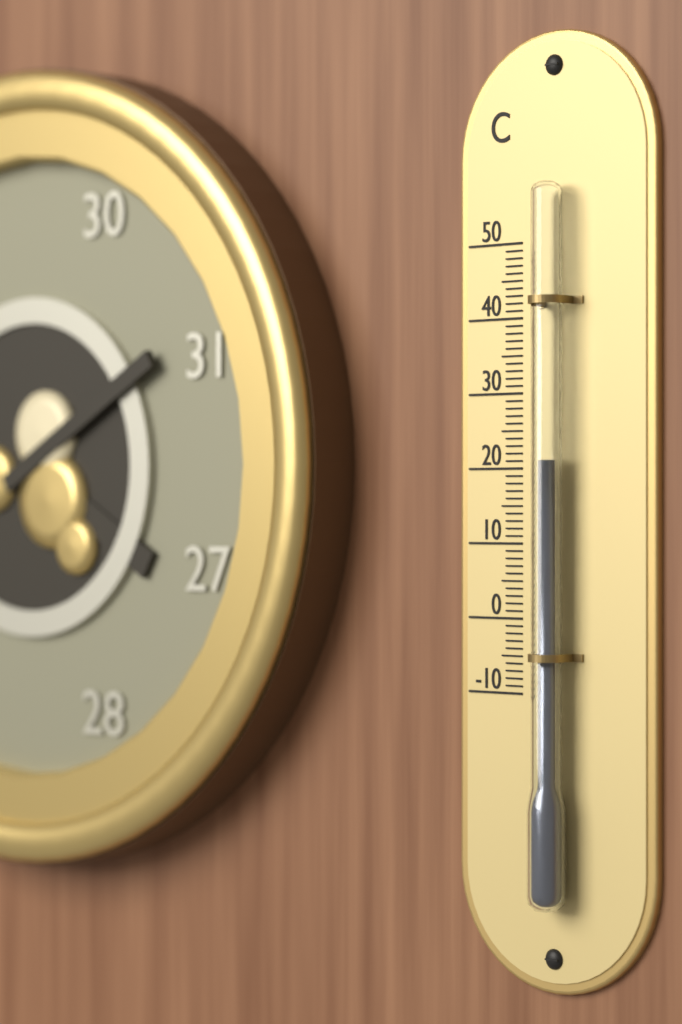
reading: 21 °C
